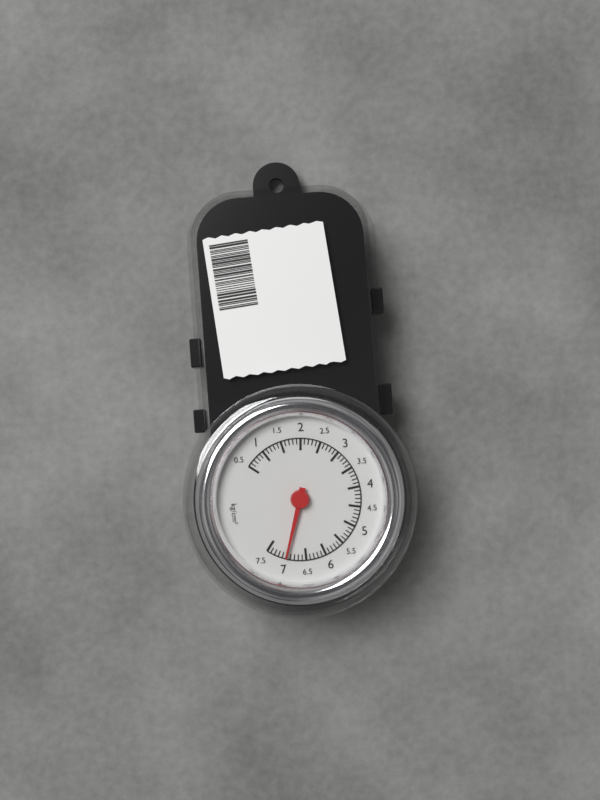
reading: 7.0 kg/cm²
